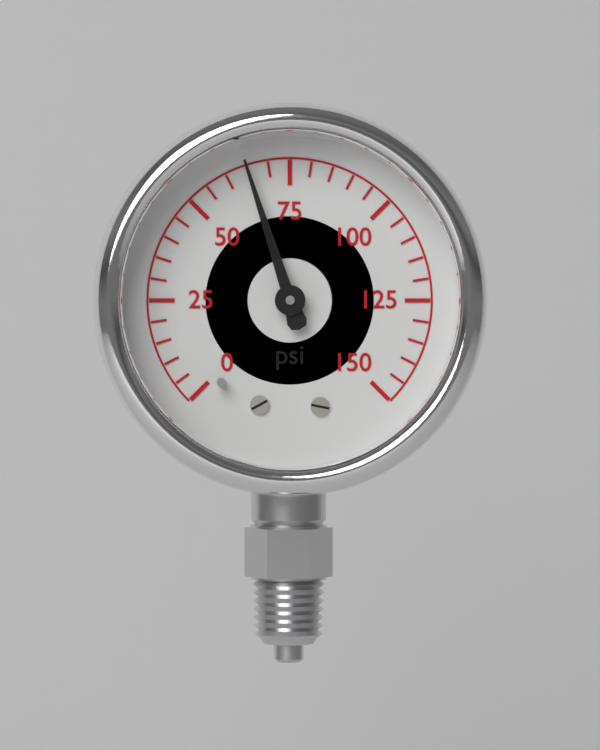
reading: 65 psi
